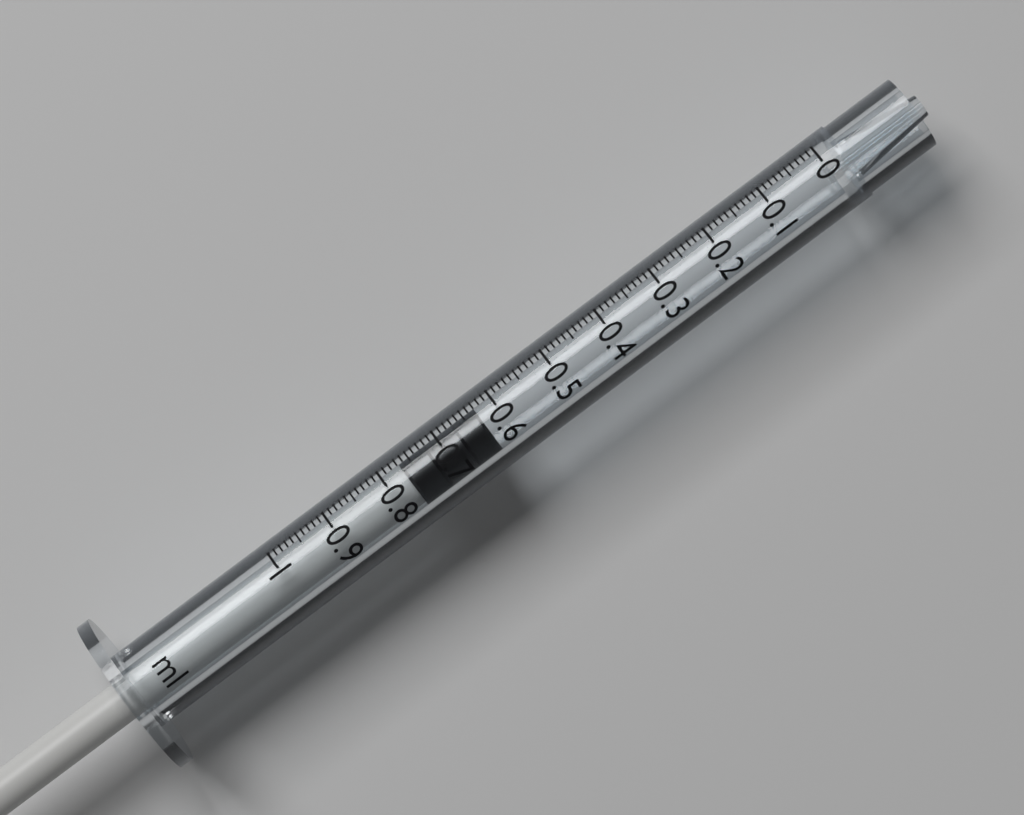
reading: 0.63 ml
